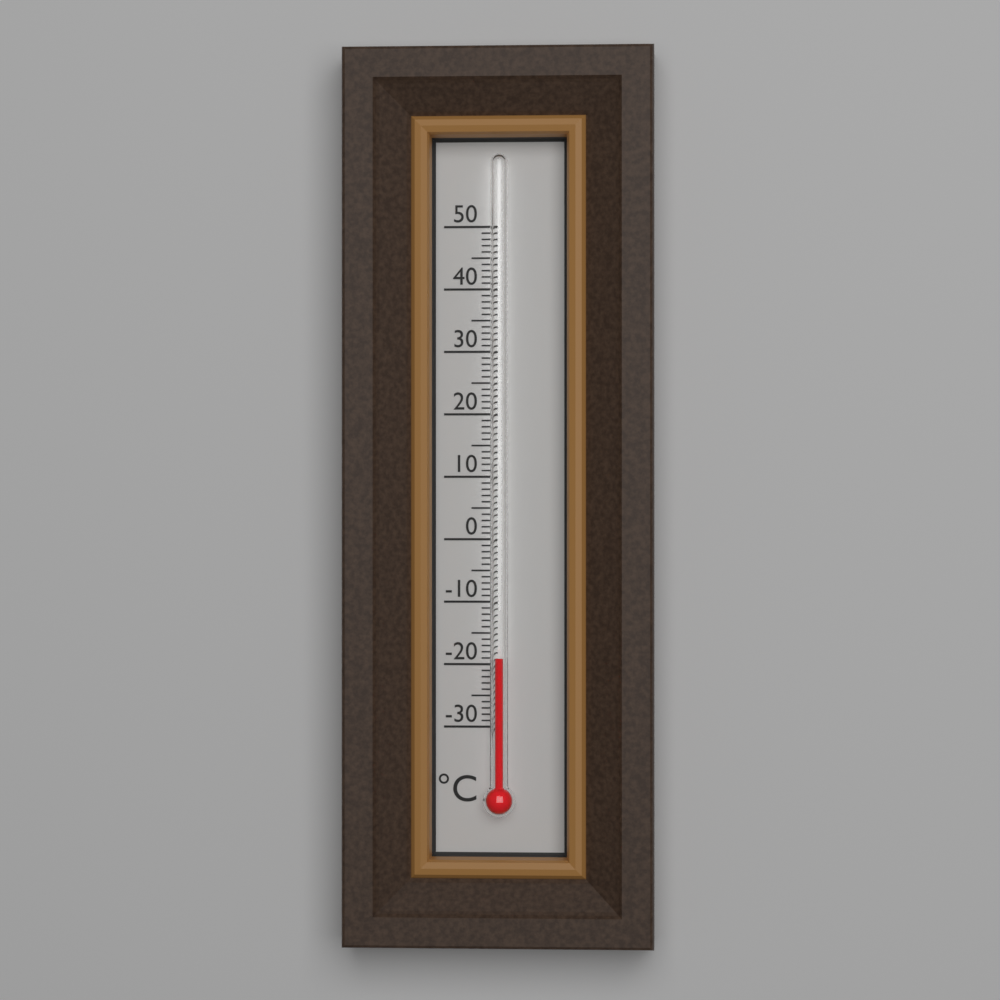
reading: -19 °C
